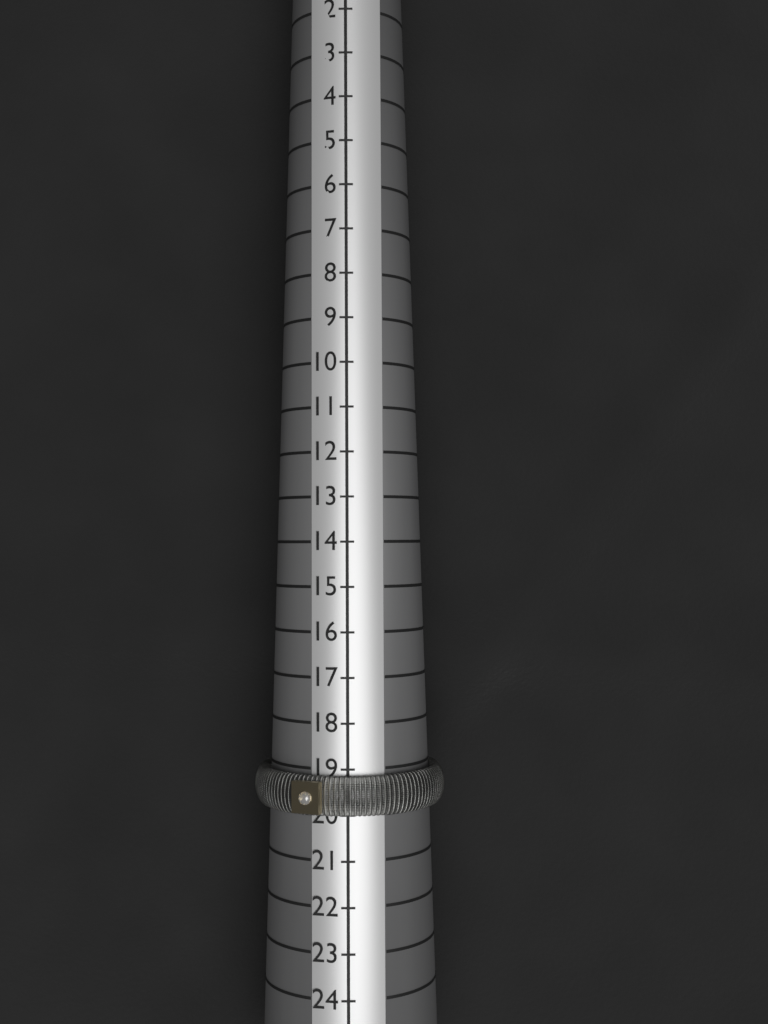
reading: 20 (no unit)
